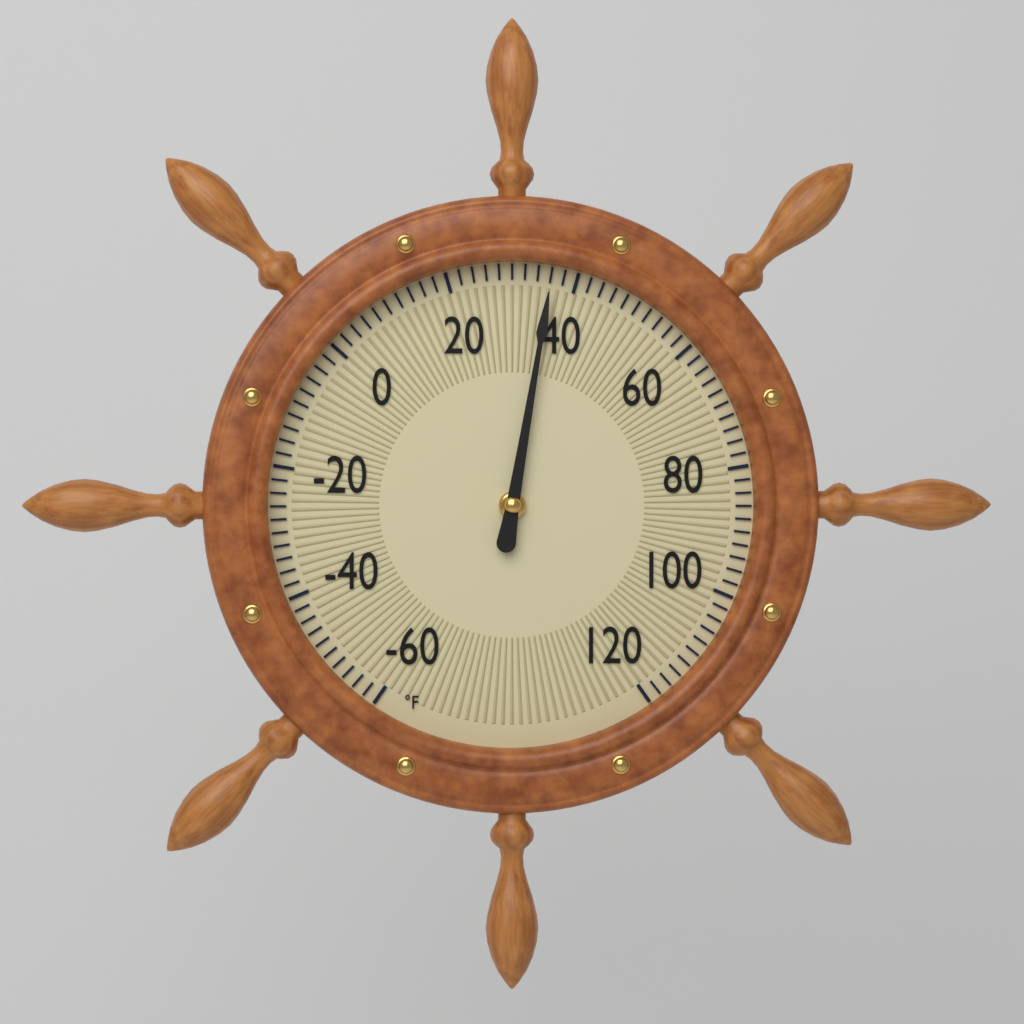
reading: 36 °F
